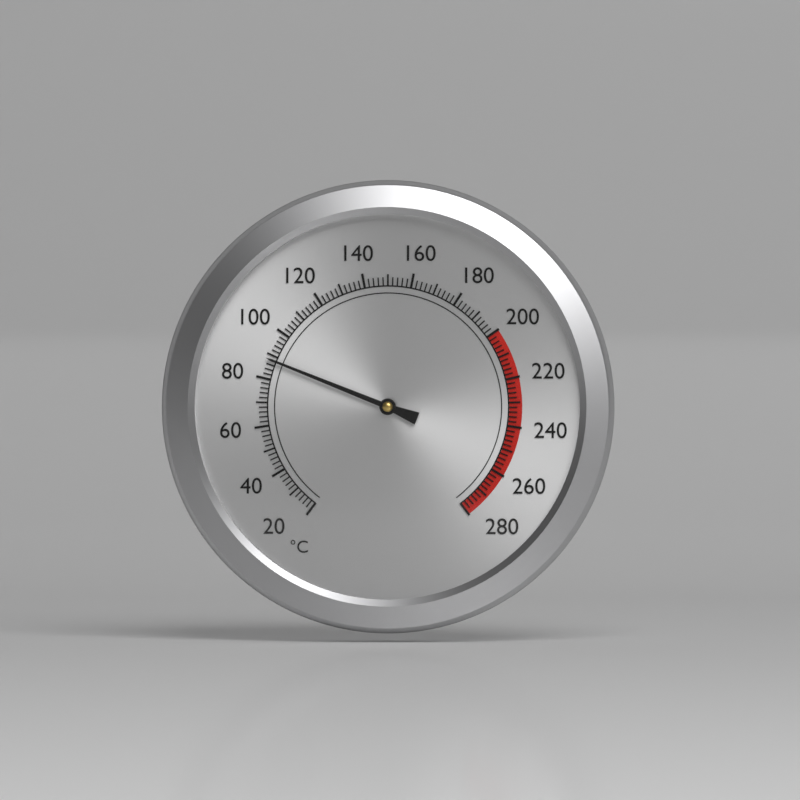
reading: 88 °C
